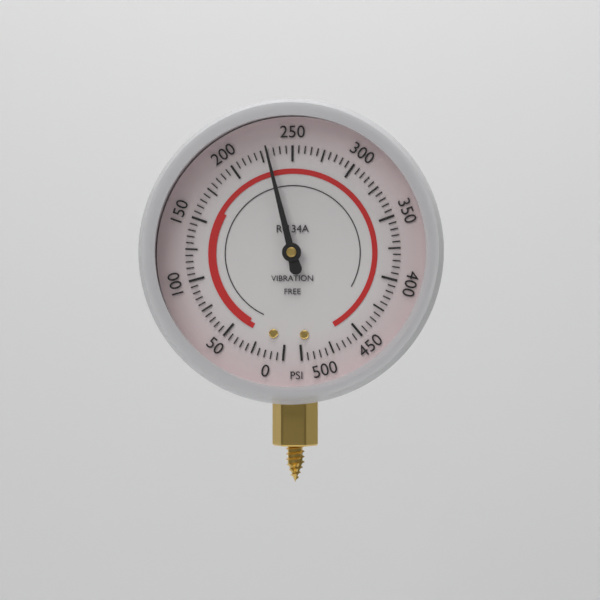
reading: 230 psi
